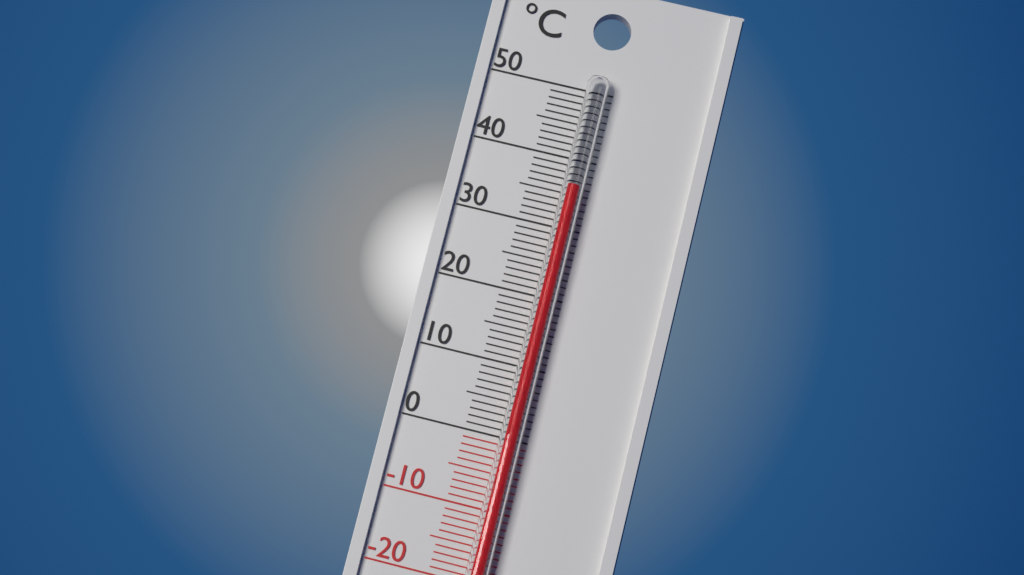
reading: 36 °C
